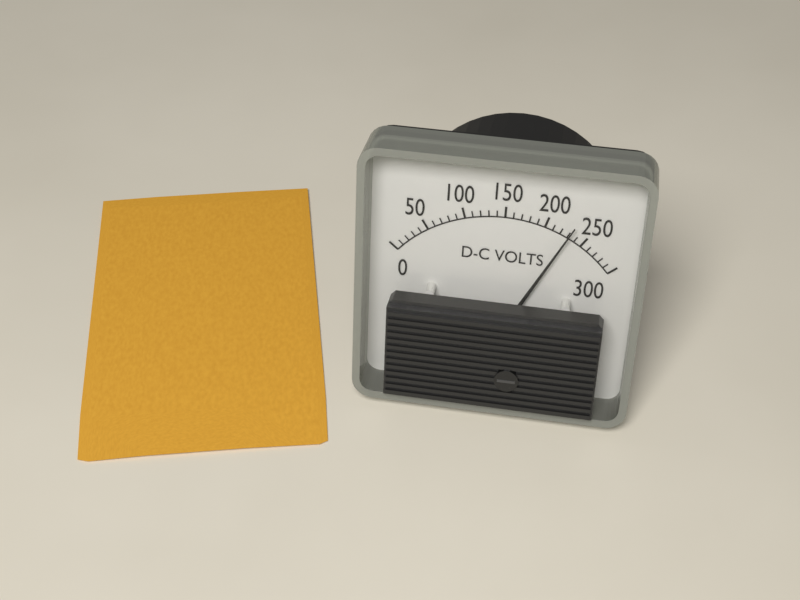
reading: 230 V
